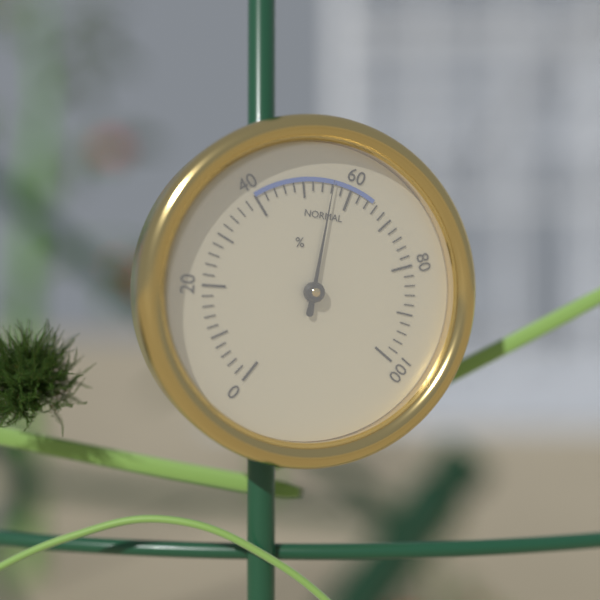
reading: 56 %
